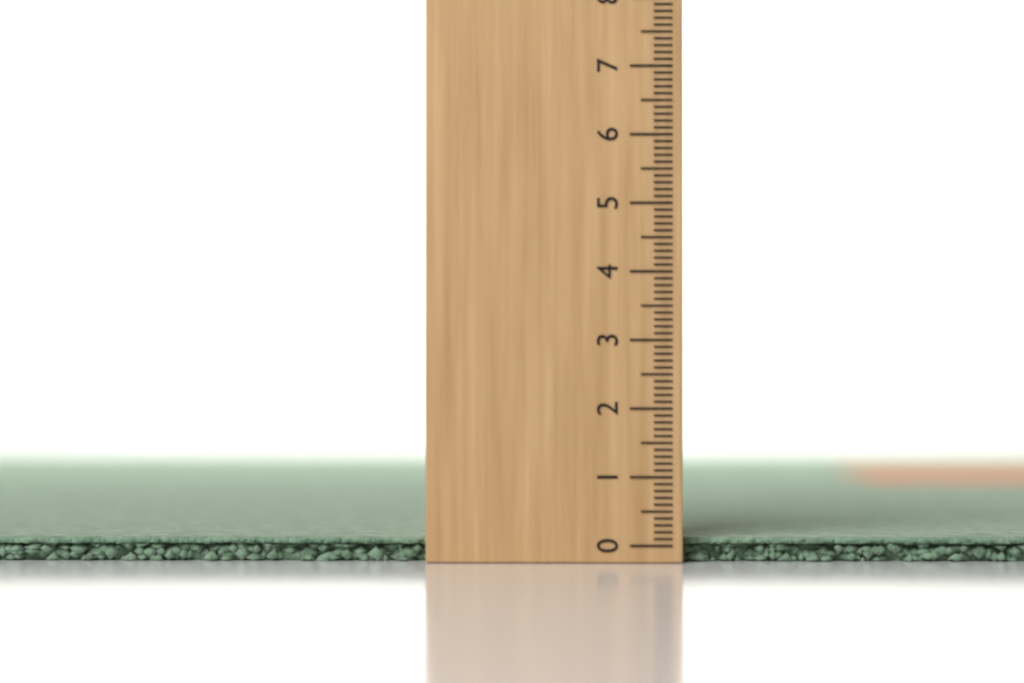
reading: 0.1 (no unit)
